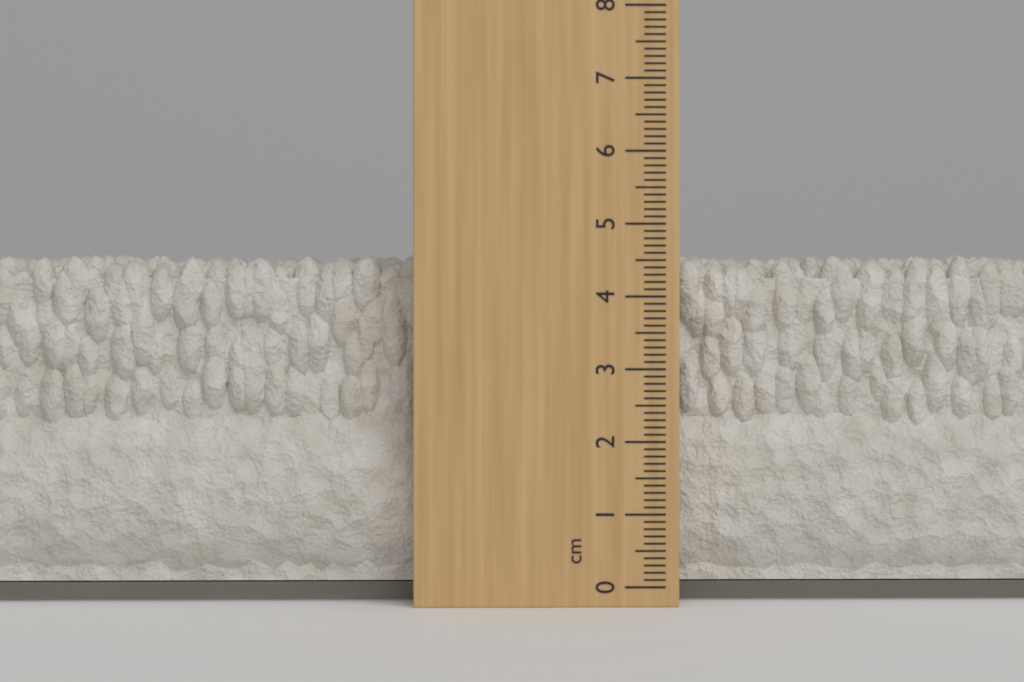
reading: 4.6 cm
